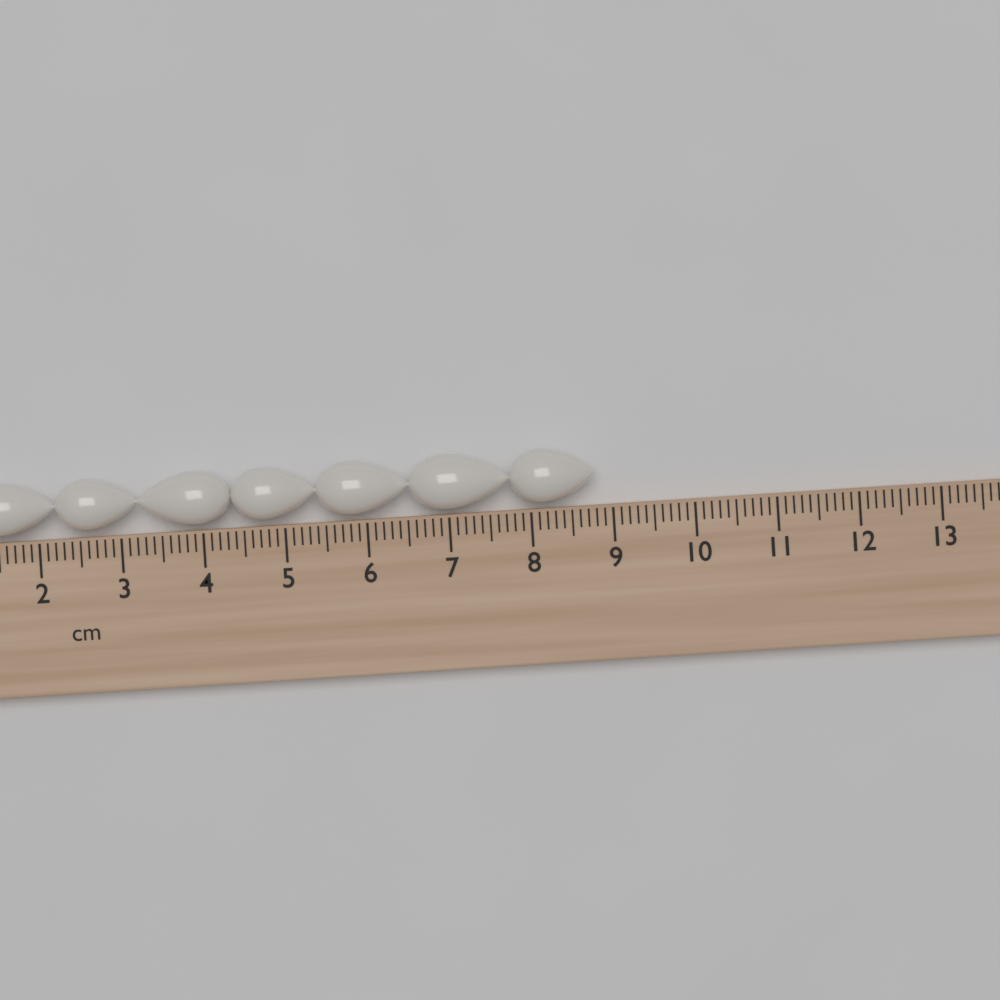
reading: 8.8 cm
